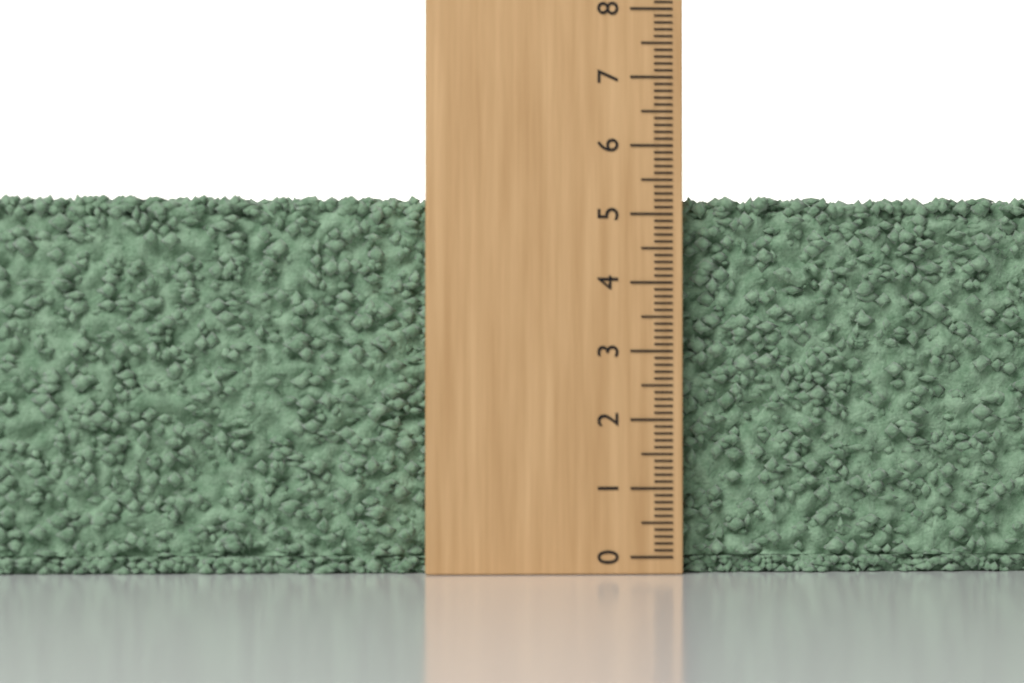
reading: 5.3 (no unit)
